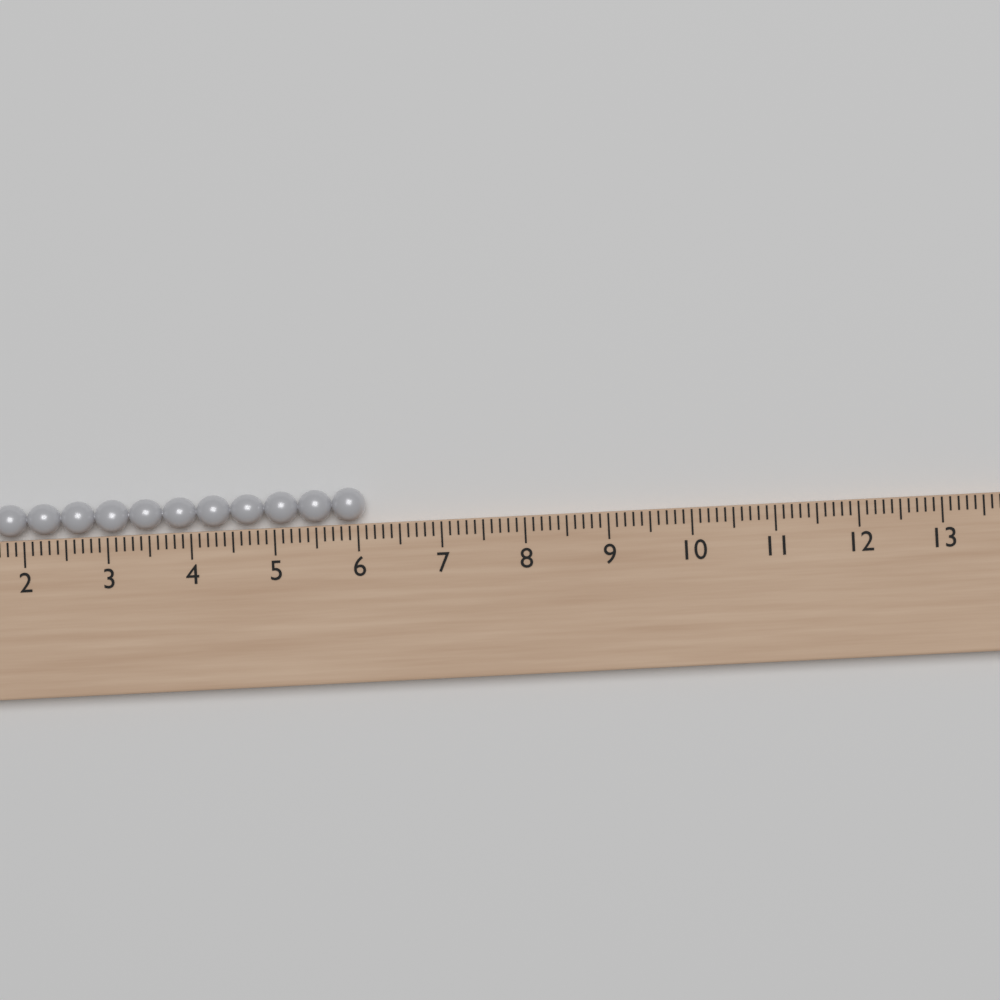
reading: 6.1 (no unit)
